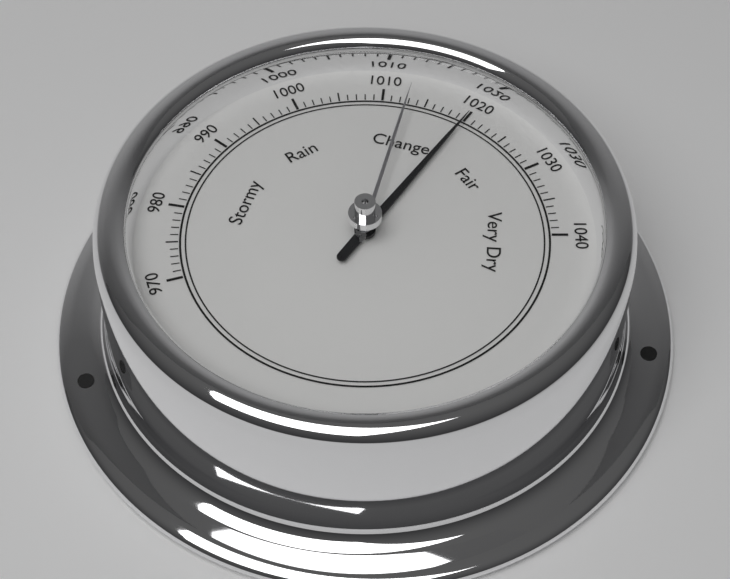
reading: 1020 (no unit)
